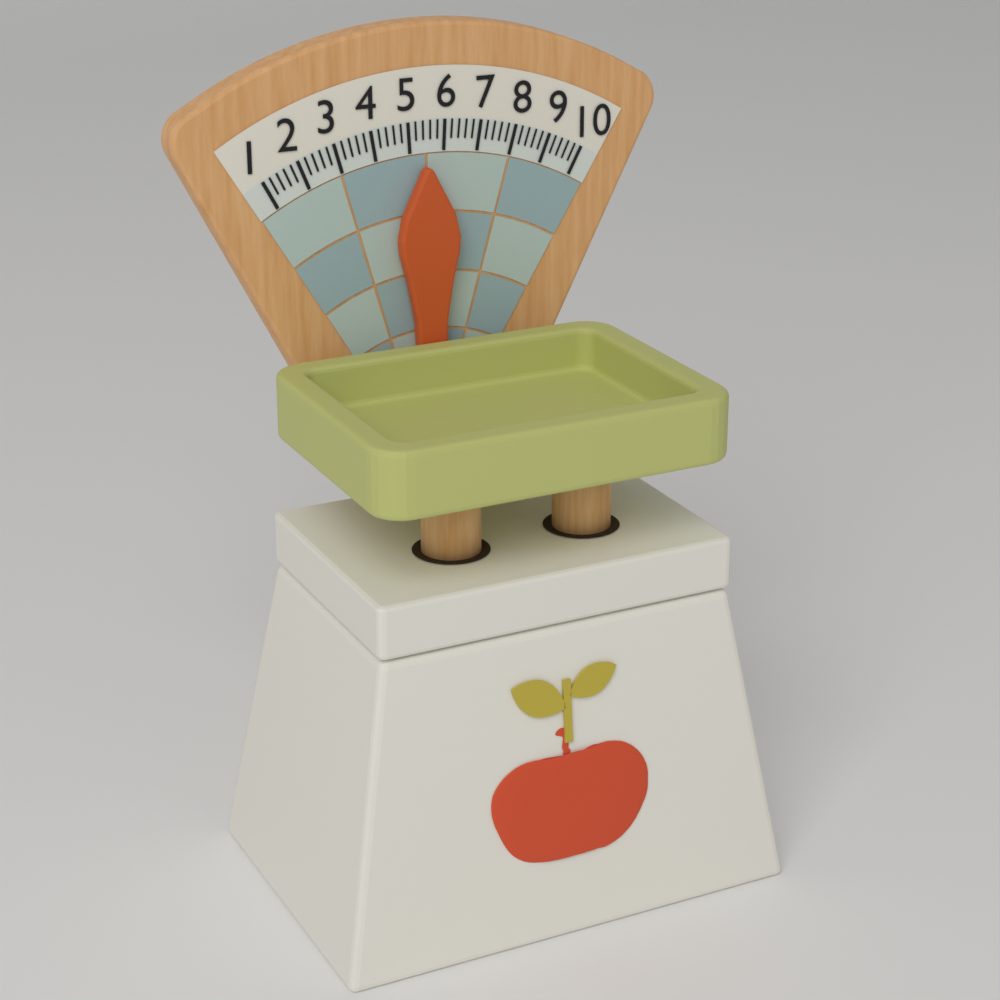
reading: 5.4 (no unit)
